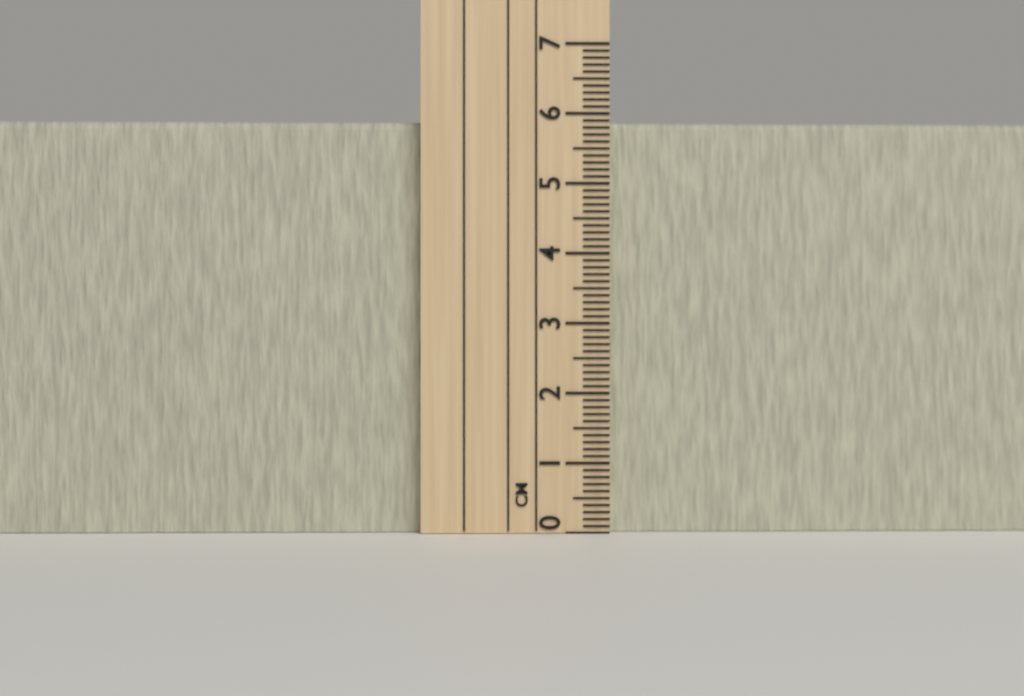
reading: 5.9 cm
